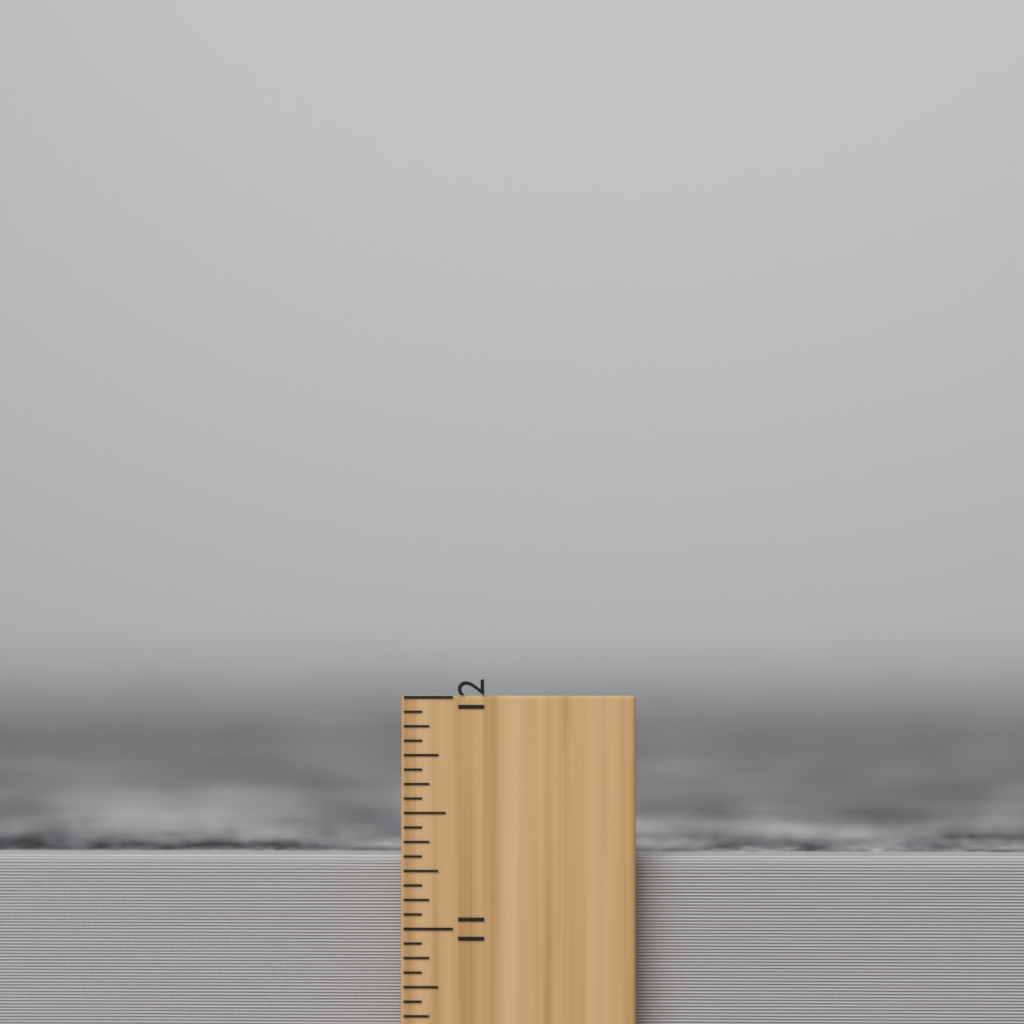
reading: 11.3125 inch
